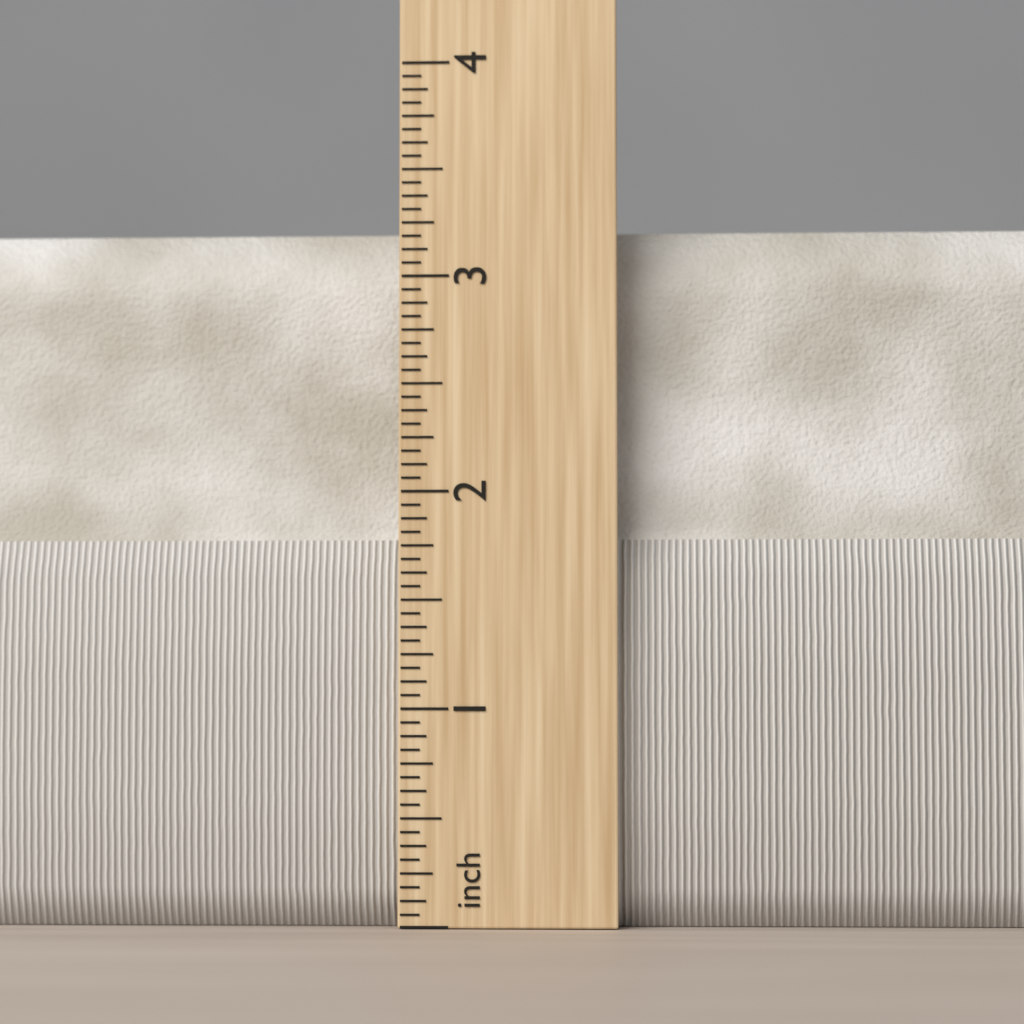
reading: 3.2500 in
